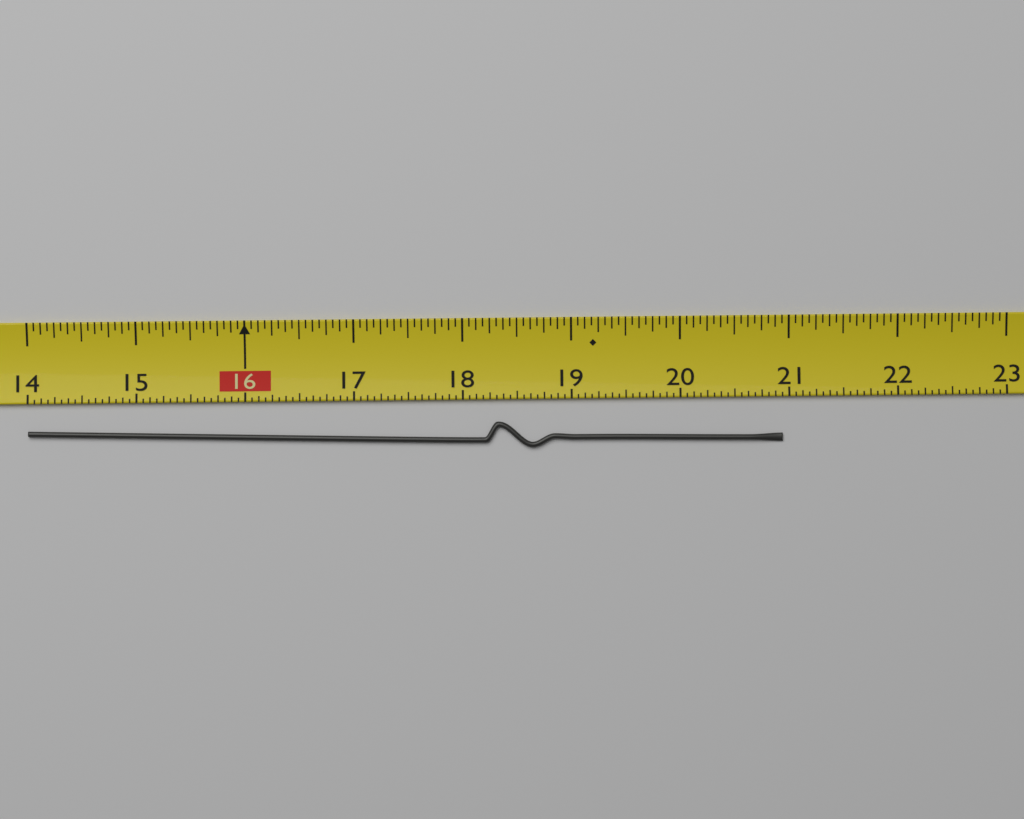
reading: 20.9375 (no unit)
